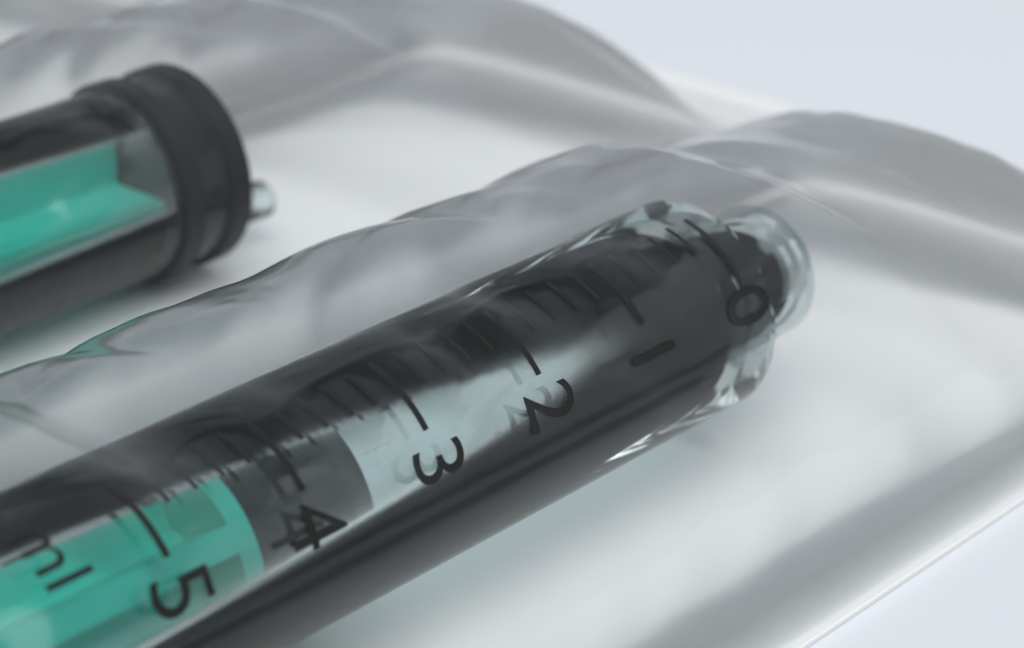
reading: 3.4 ml
